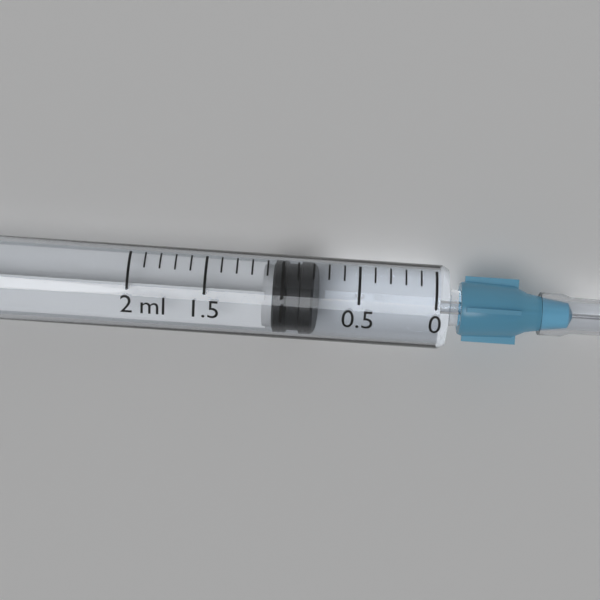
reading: 0.8 ml
